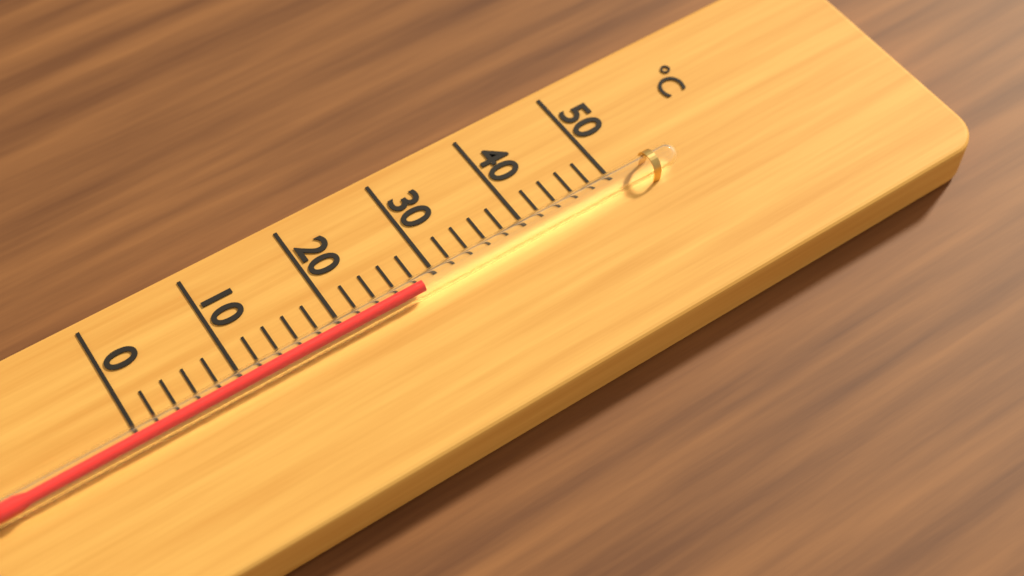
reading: 28 °C
